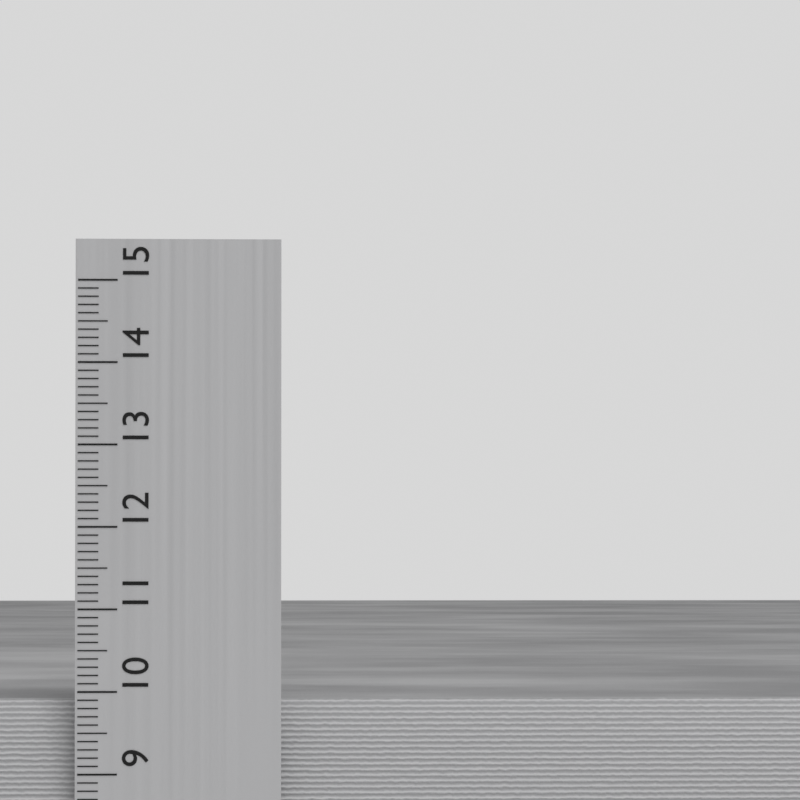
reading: 9.9 cm
